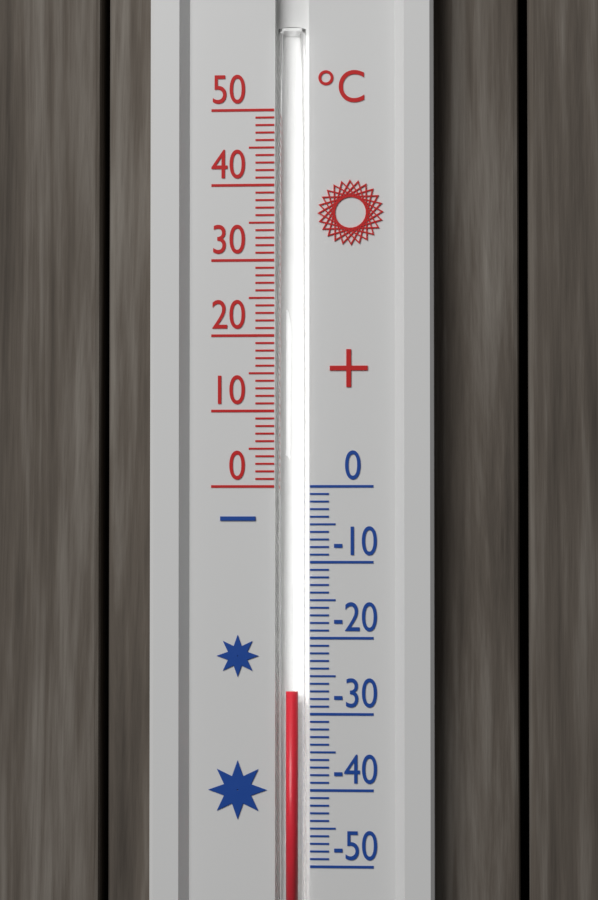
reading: -27 °C
